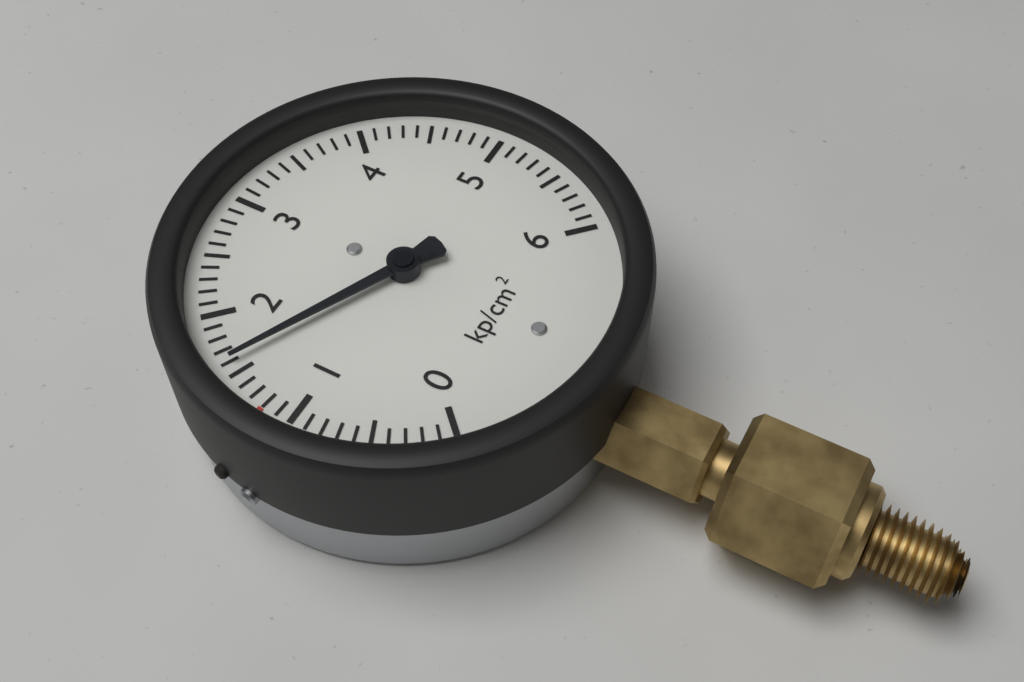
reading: 1.6 kp/cm²
